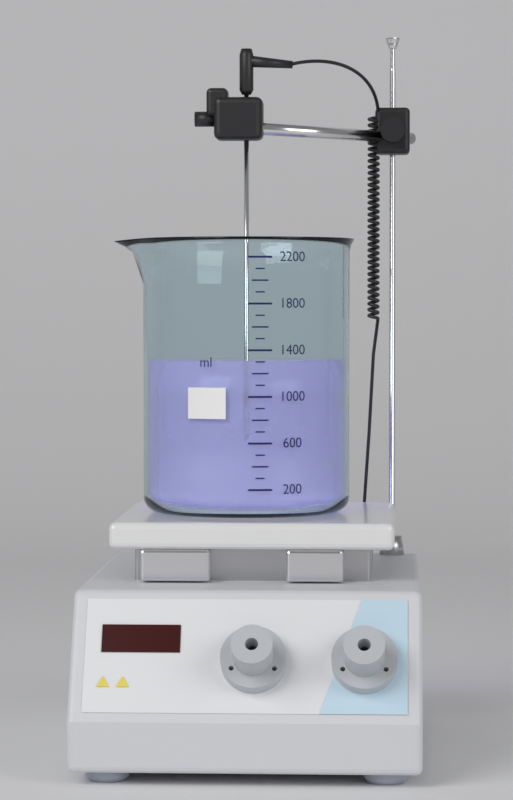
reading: 1300 ml
